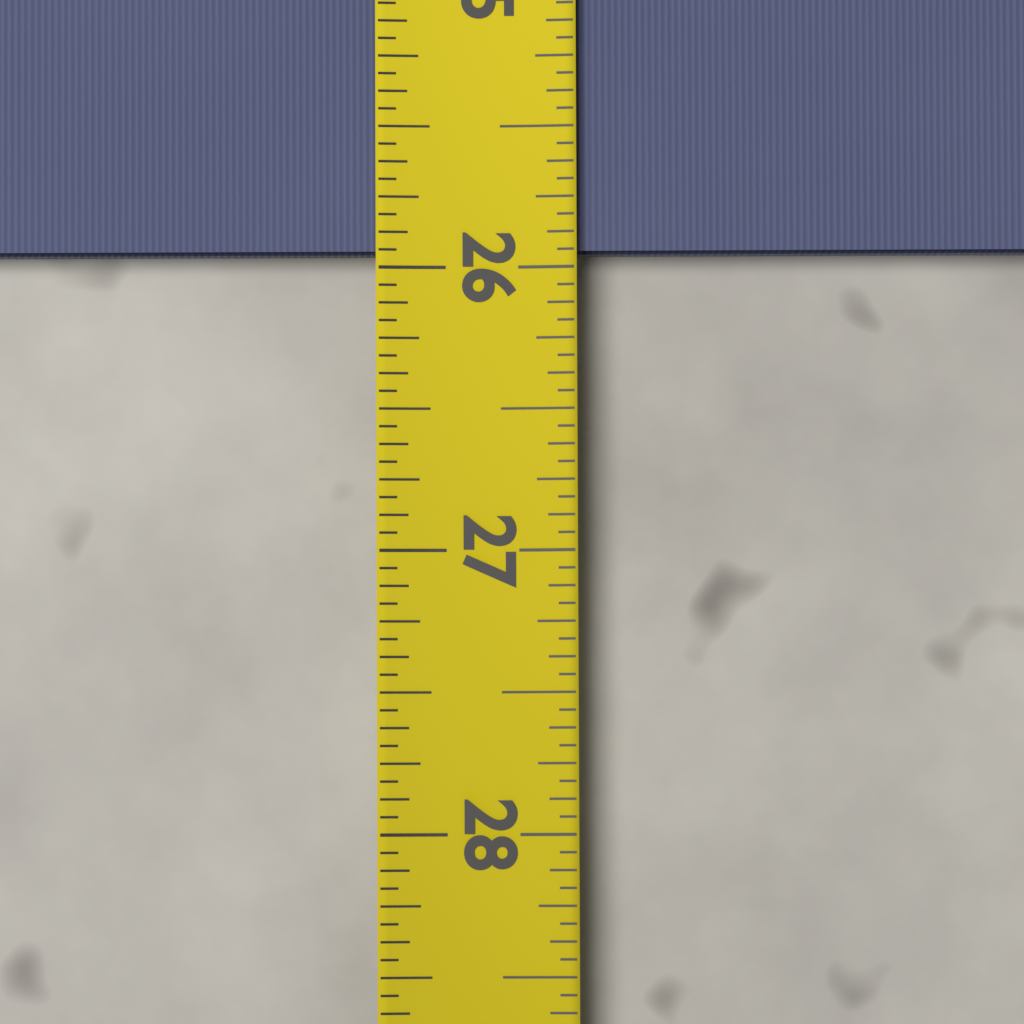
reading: 25.9375 (no unit)
